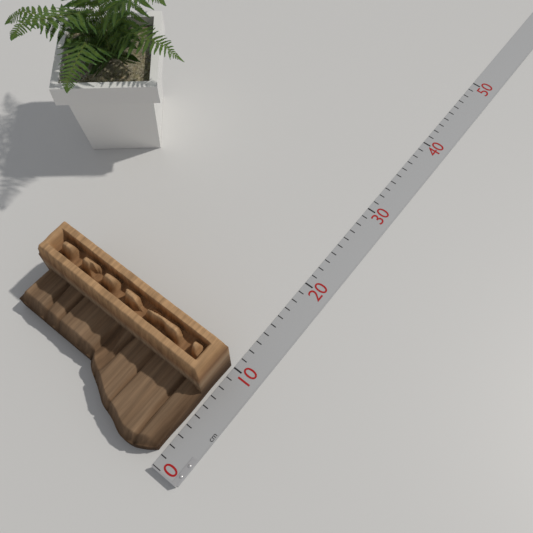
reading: 10 cm
